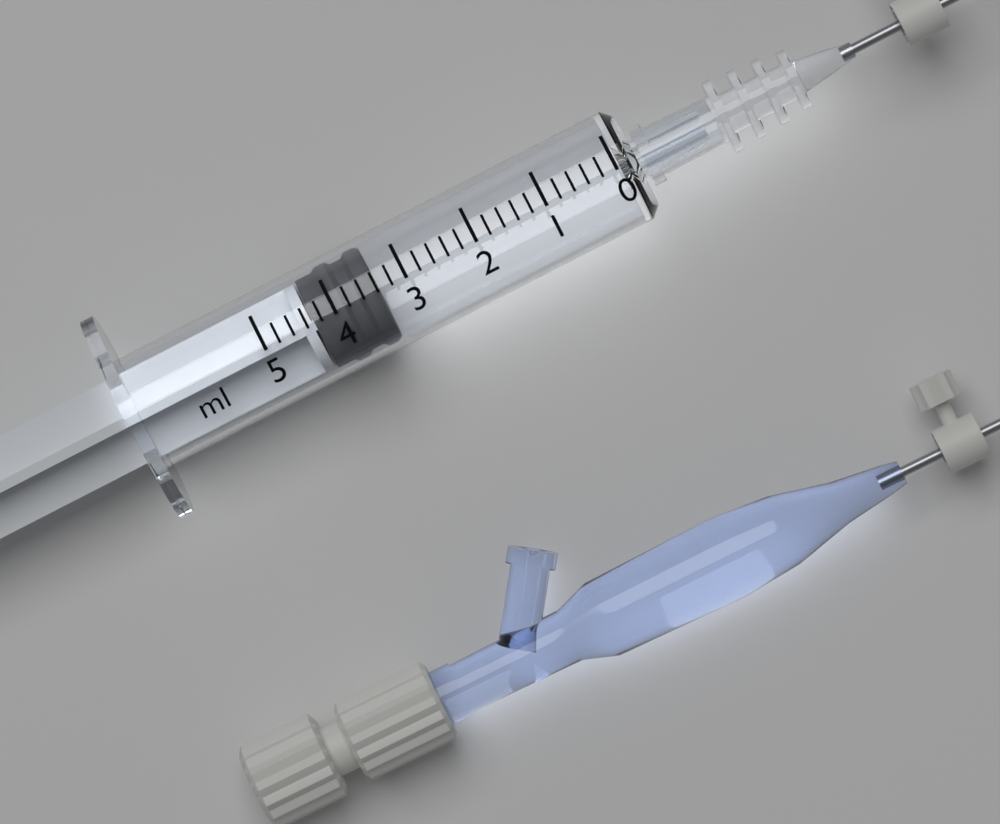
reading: 3.4 ml
